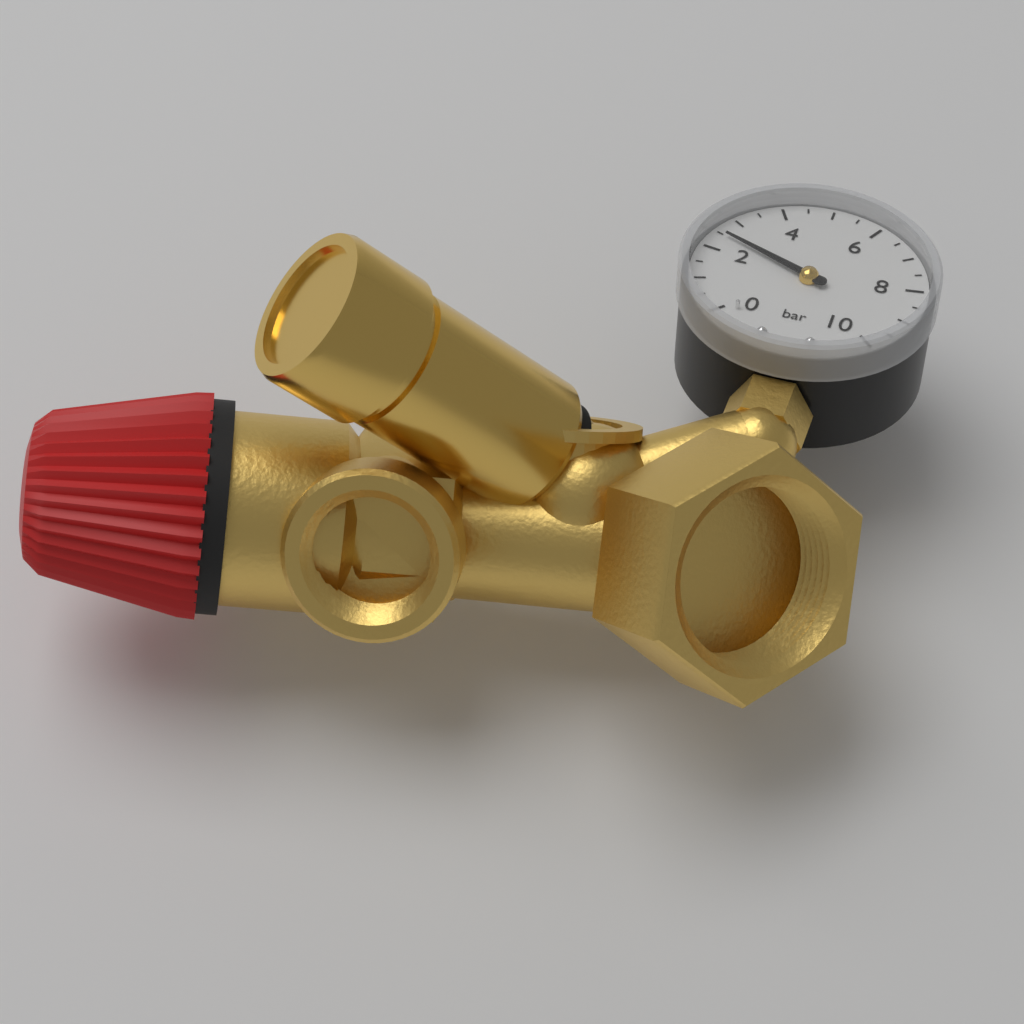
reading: 2.5 bar
